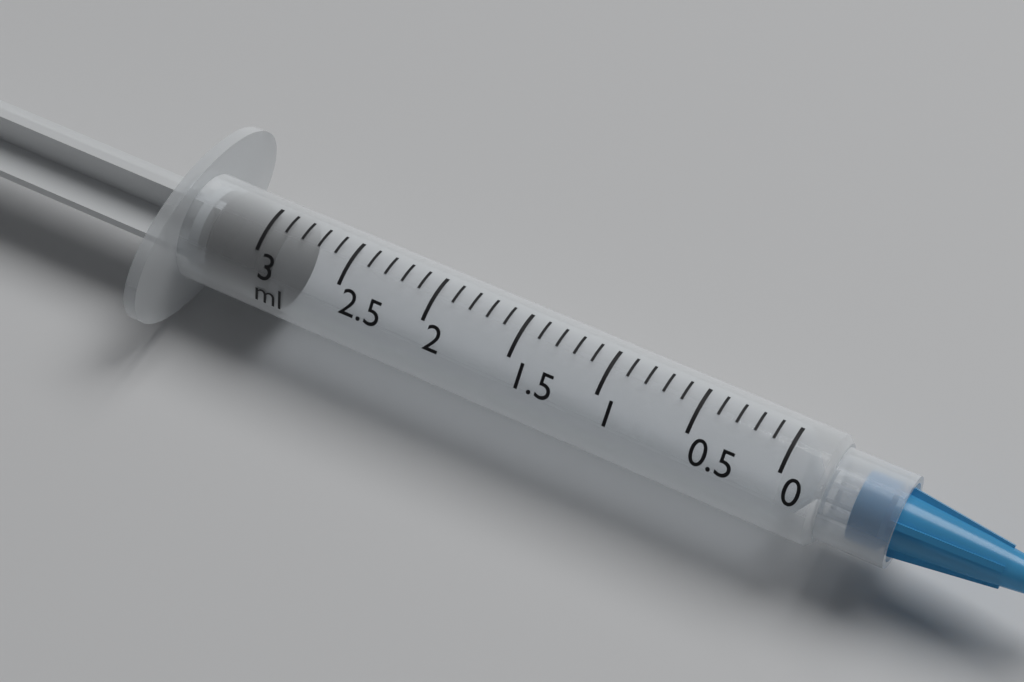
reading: 2.9 ml
